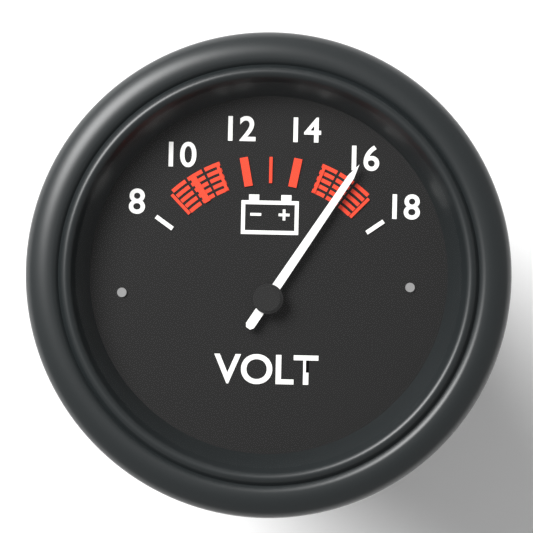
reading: 16 V
